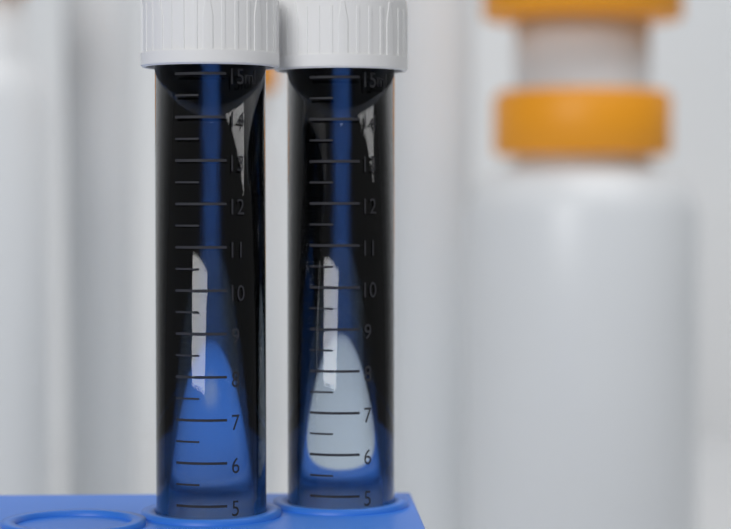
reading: 14.0 ml
